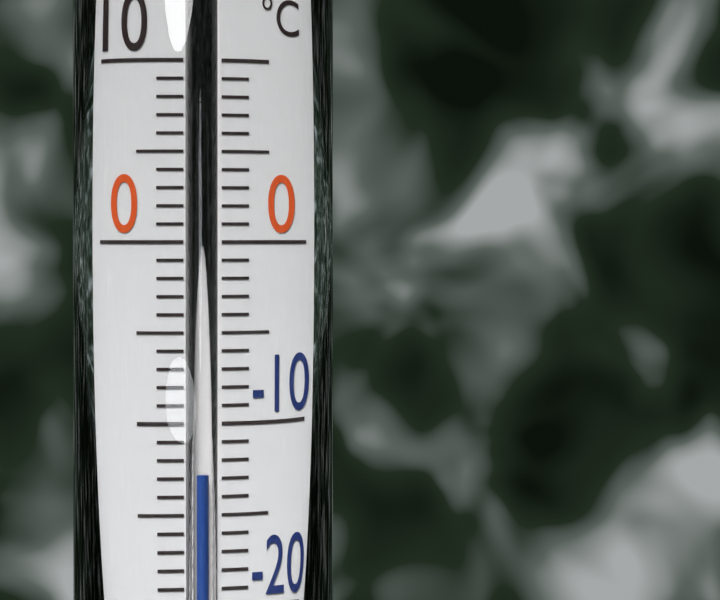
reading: -13 °C
